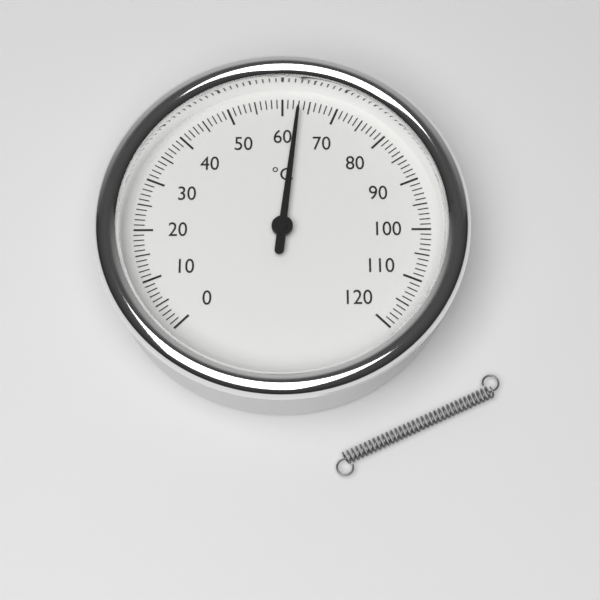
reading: 63 °C
